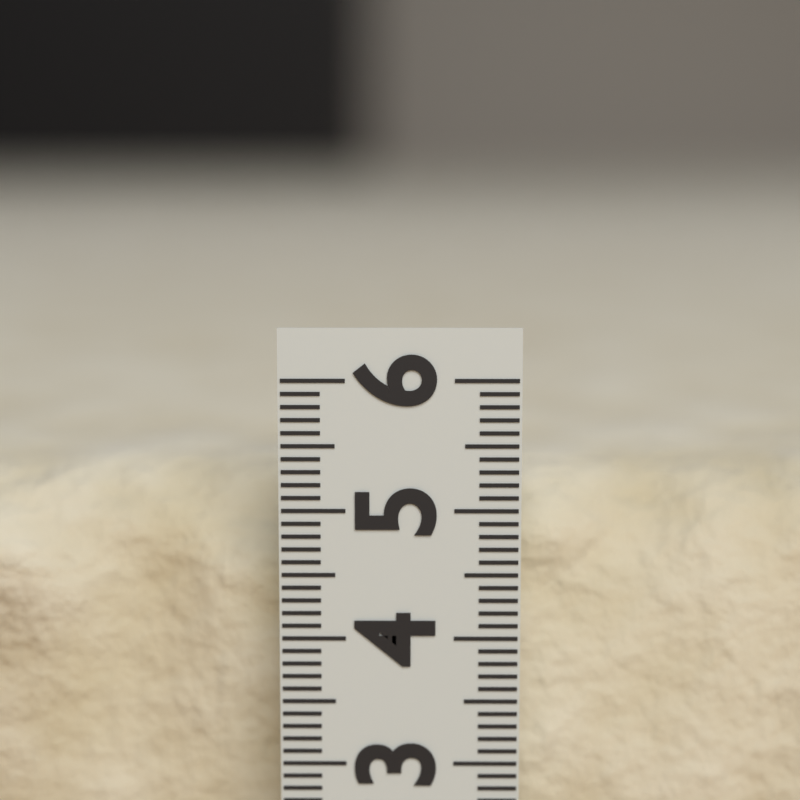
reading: 5.2 (no unit)
